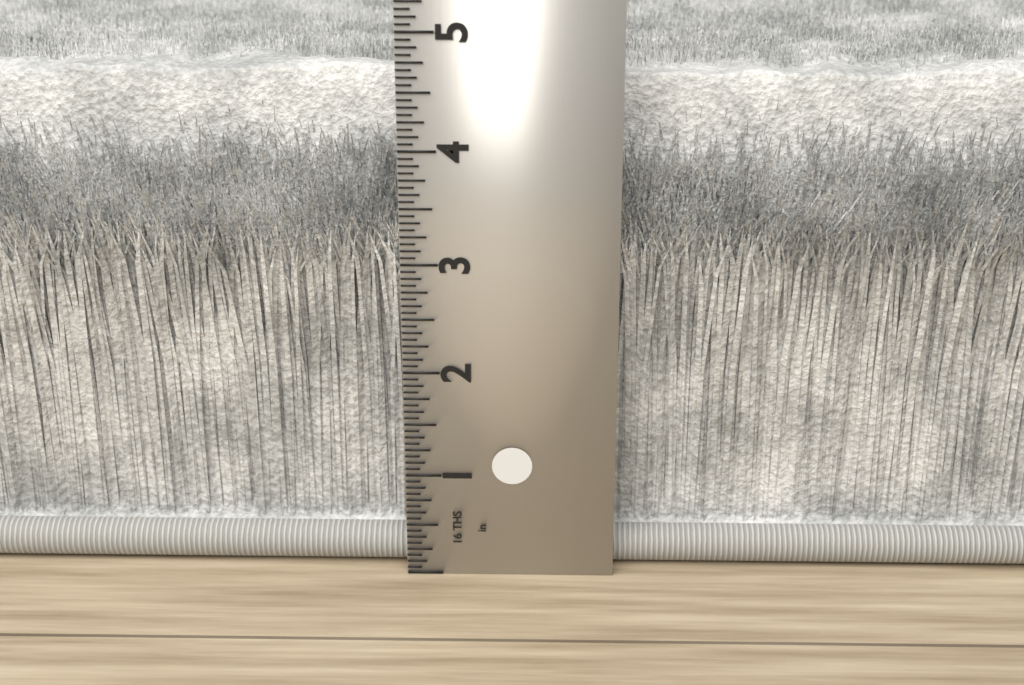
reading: 4.6250 in
